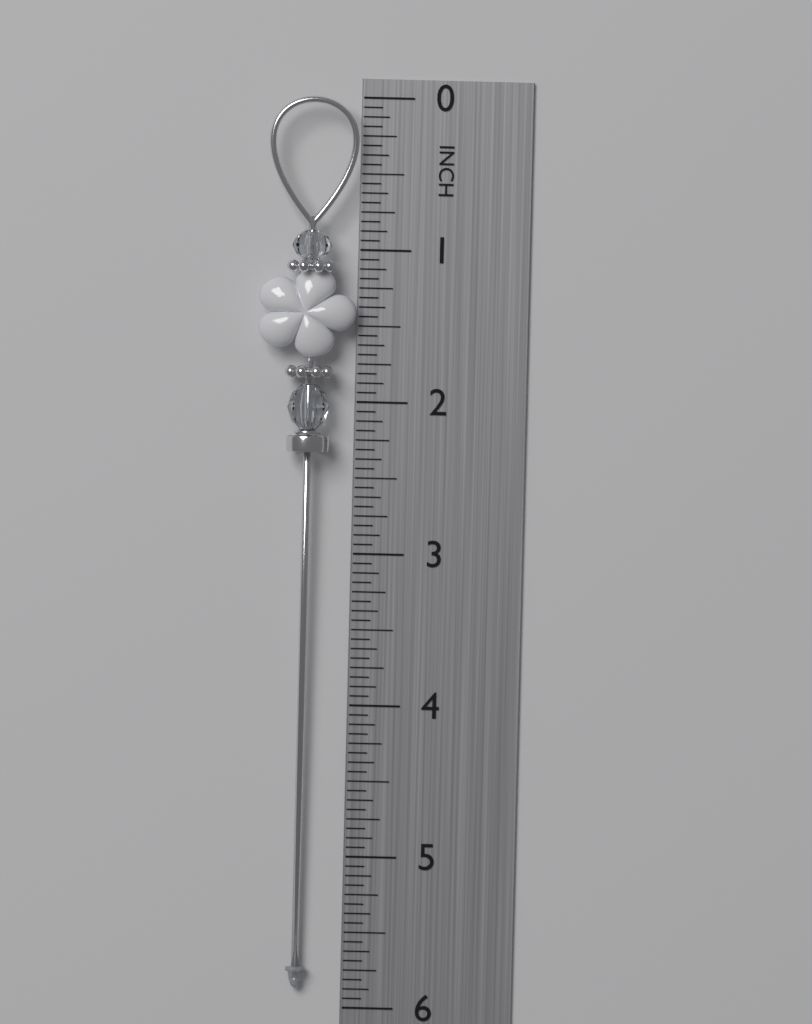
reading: 5.8750 in
